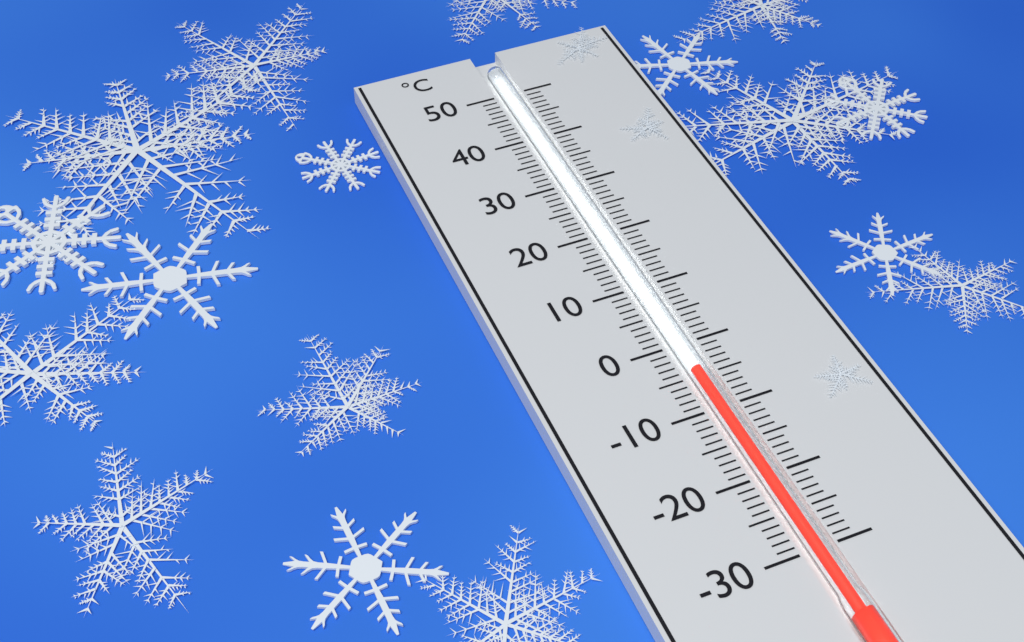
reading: -4 °C
